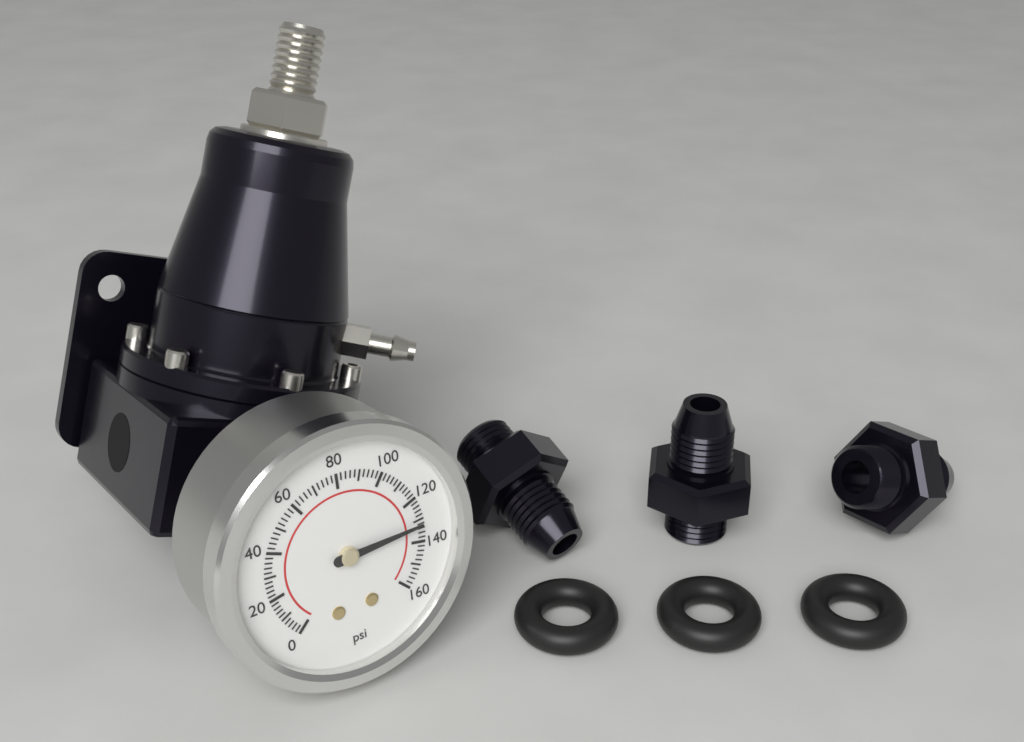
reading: 132 psi
